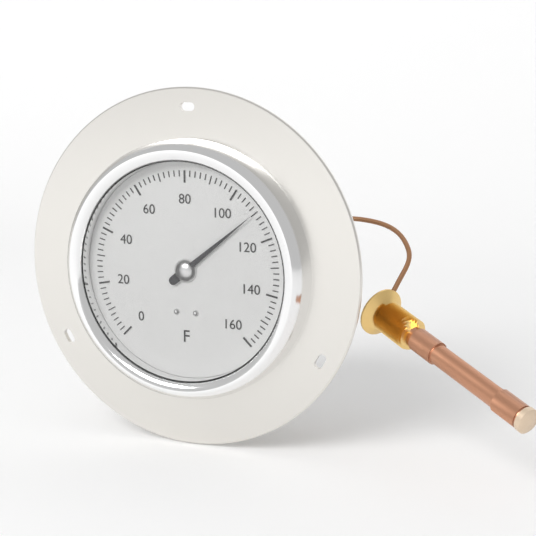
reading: 110 °F
